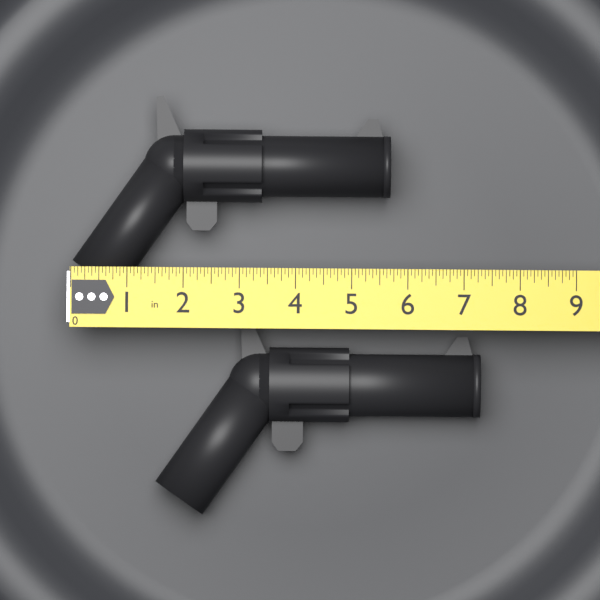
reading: 5.6875 in
